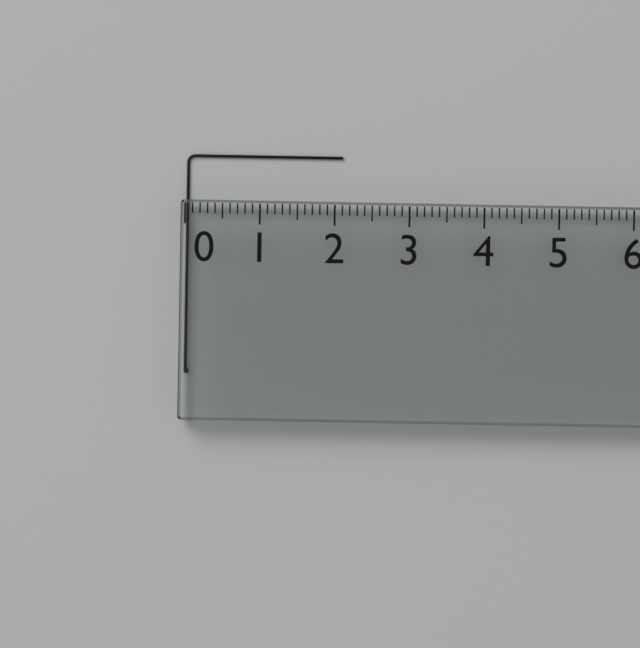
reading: 2.1 (no unit)
